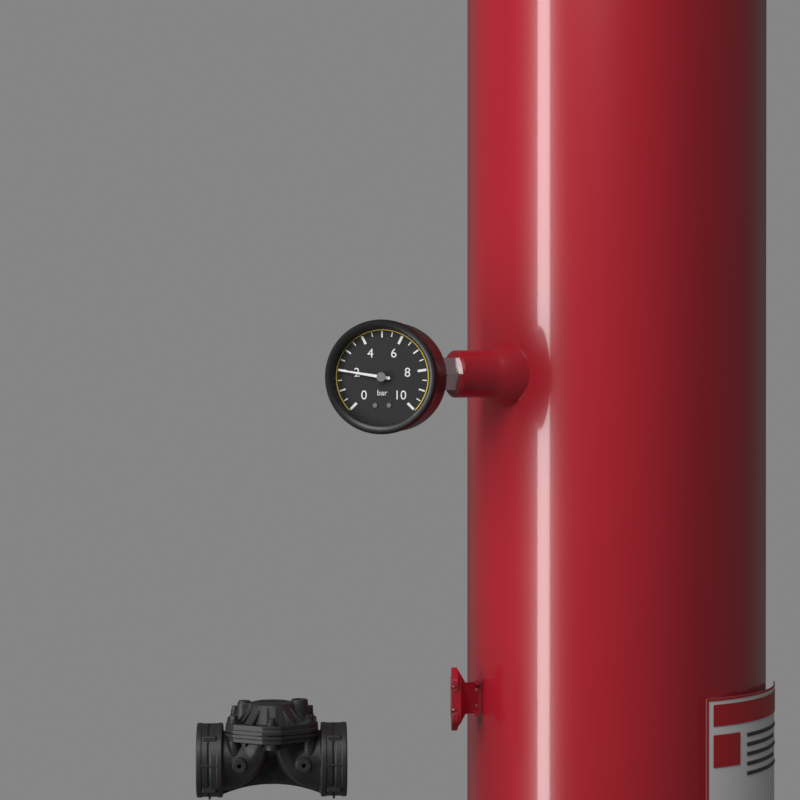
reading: 2.0 bar
